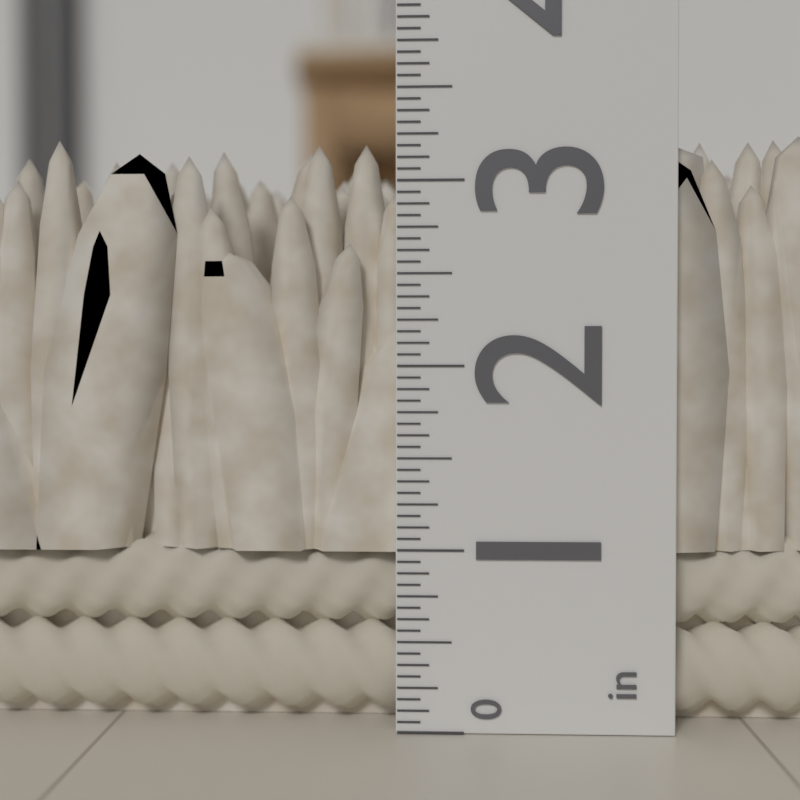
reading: 3.2500 in
